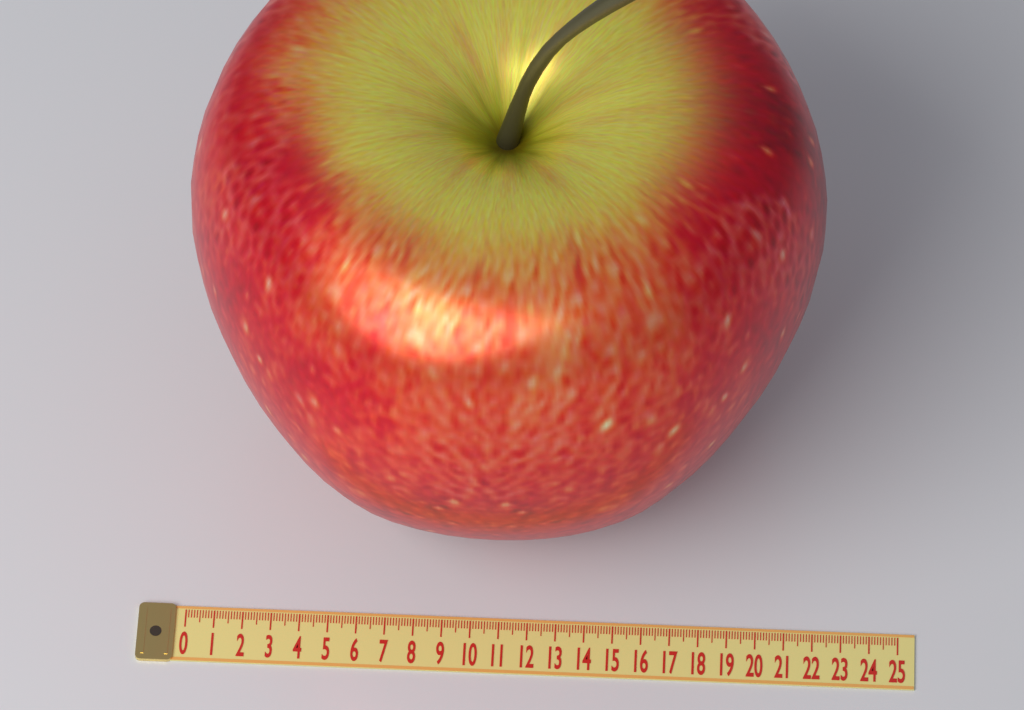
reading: 21.8 (no unit)
